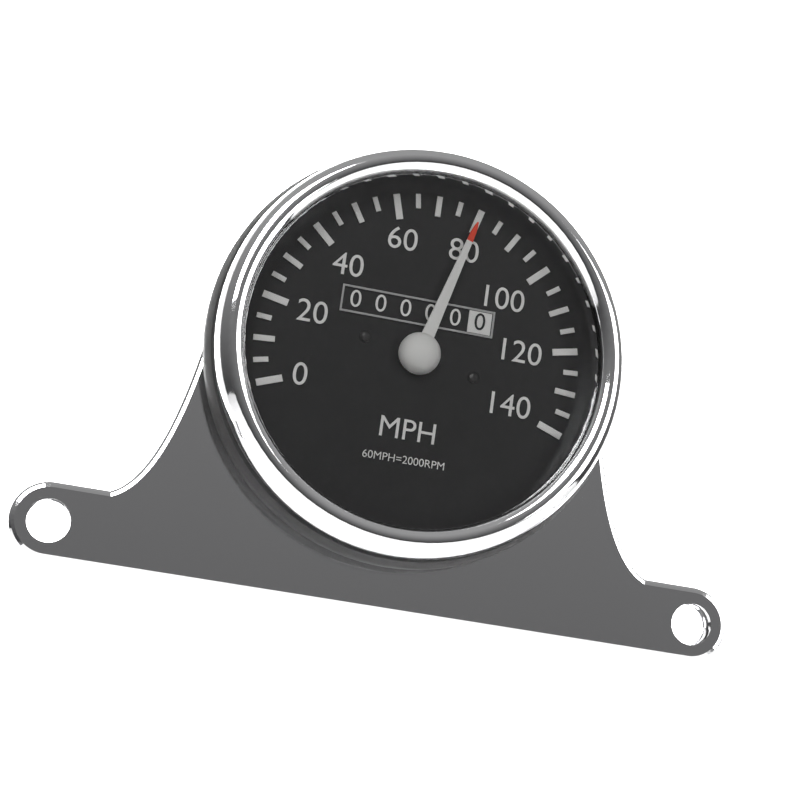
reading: 80 MPH
